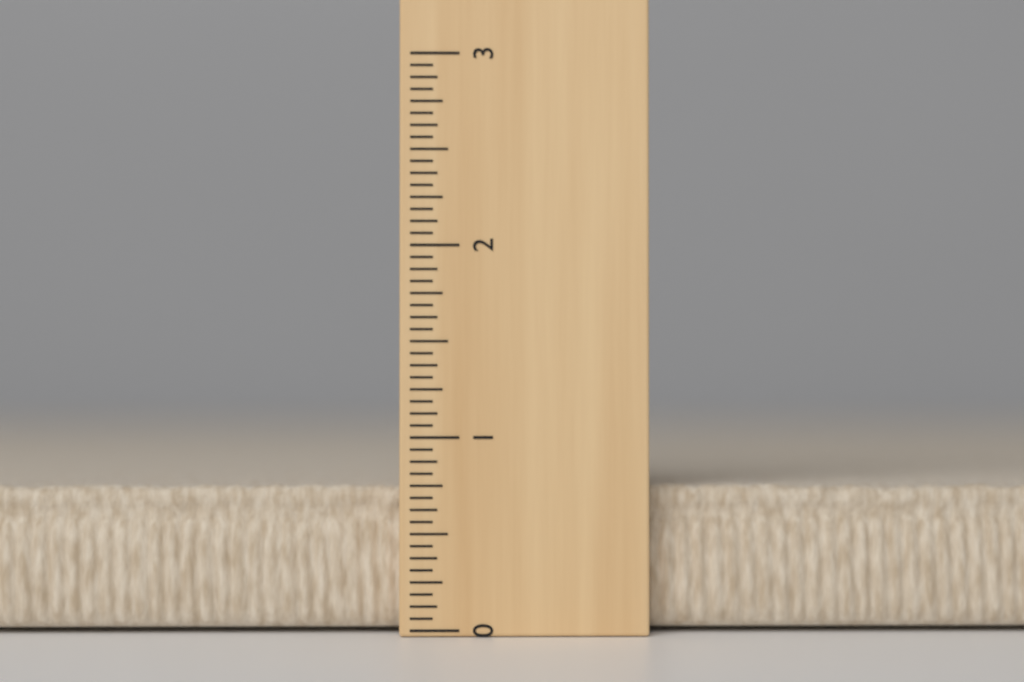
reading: 0.7500 (no unit)
